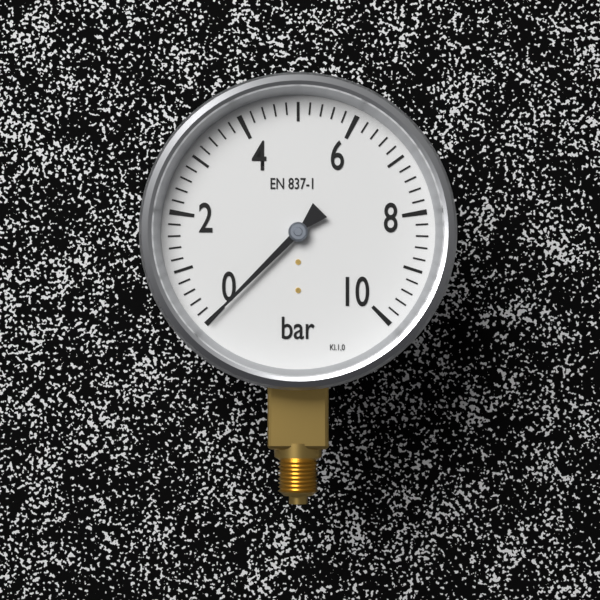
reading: 0.0 bar
